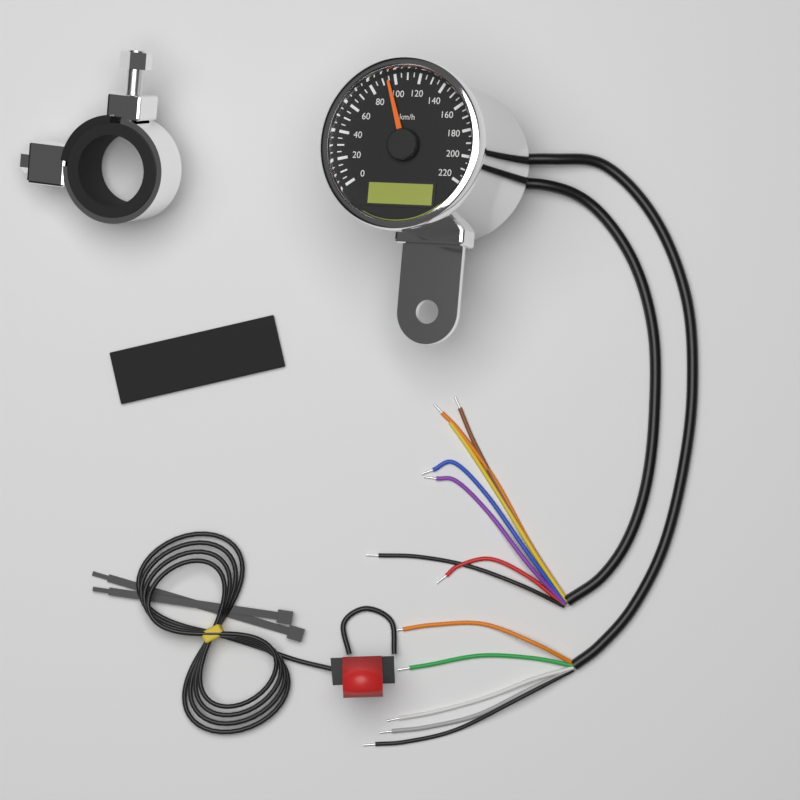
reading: 95 km/h
